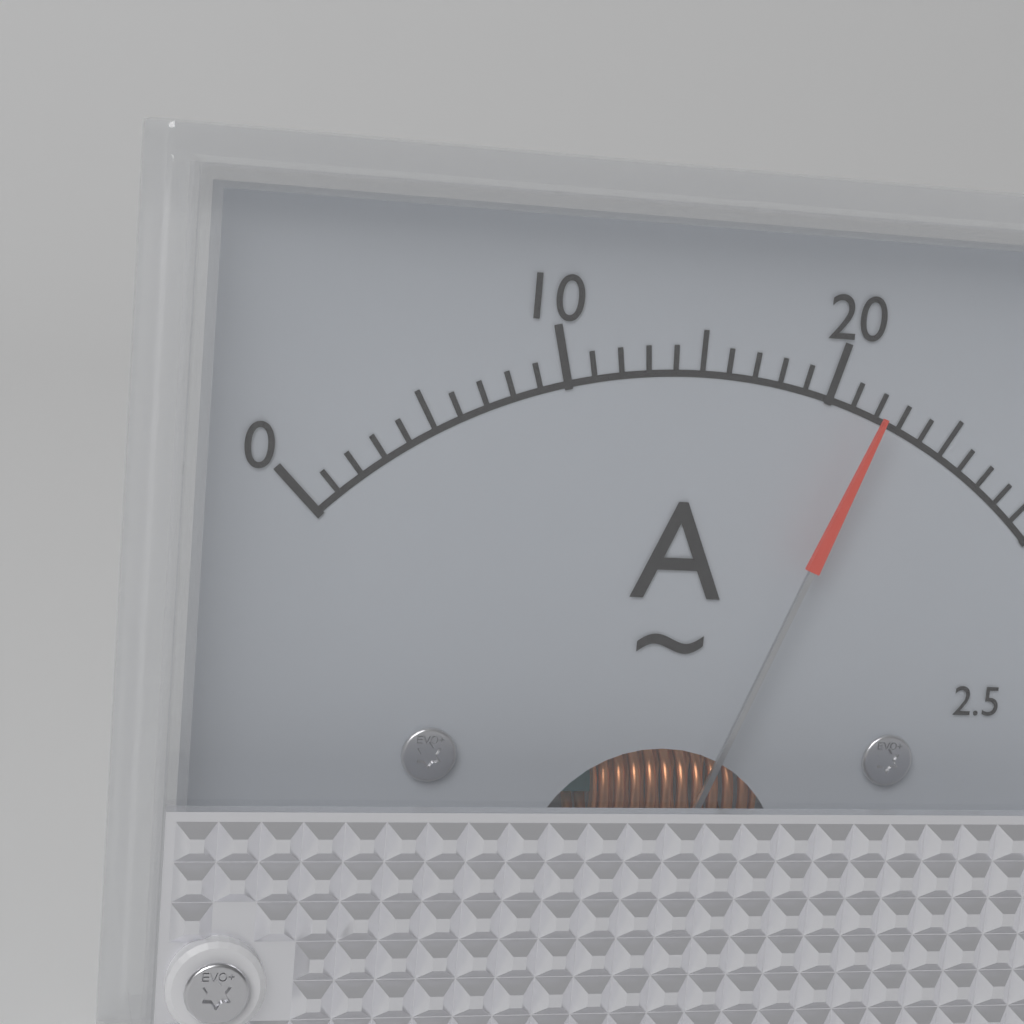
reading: 22 A
